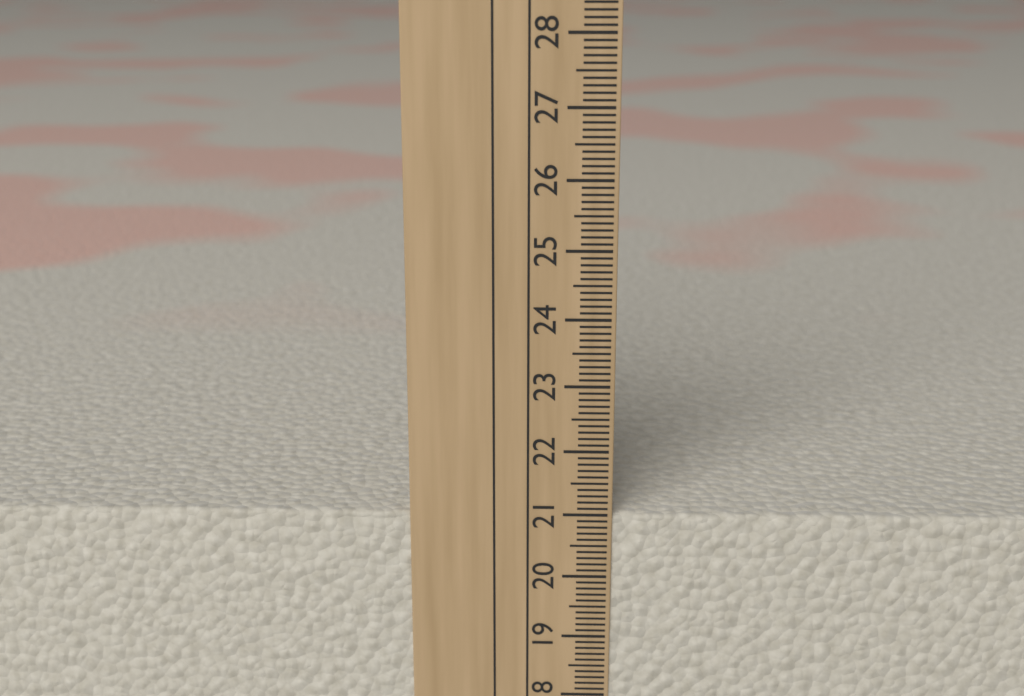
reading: 21.0 cm
